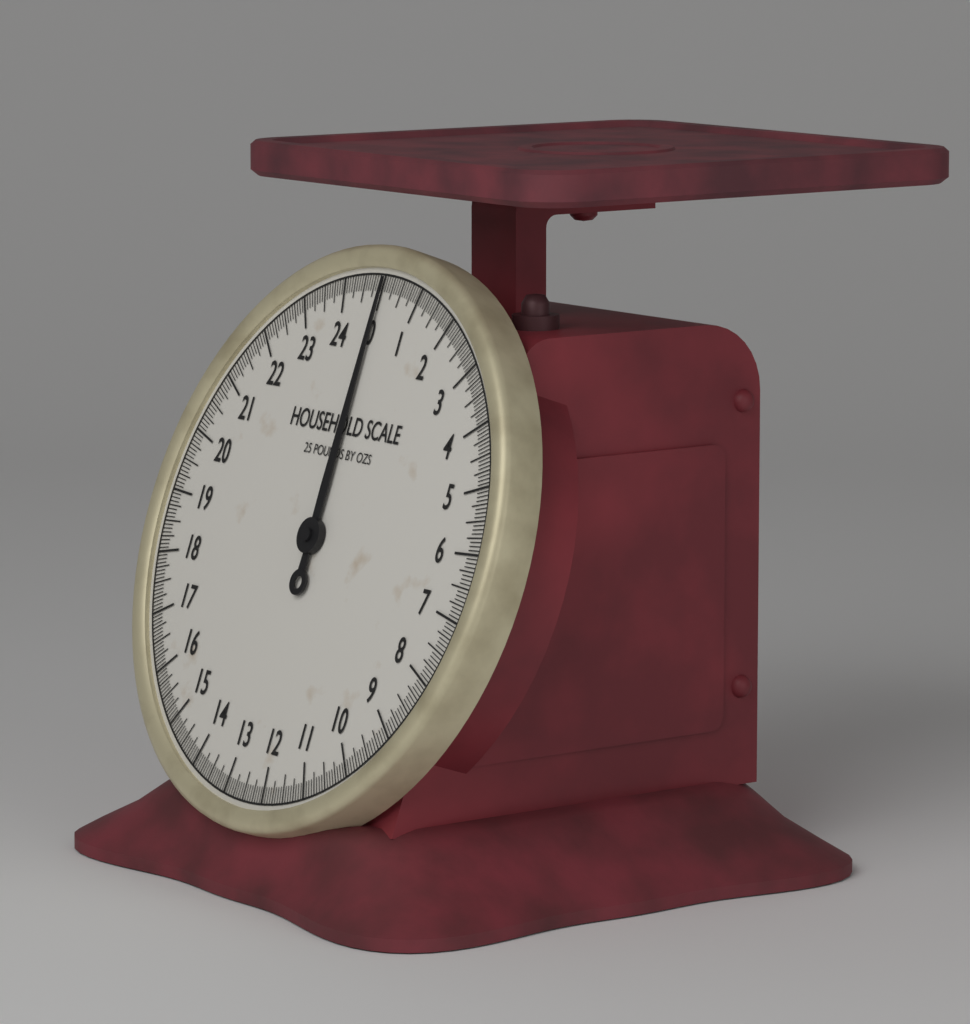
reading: 0.0000 lb
